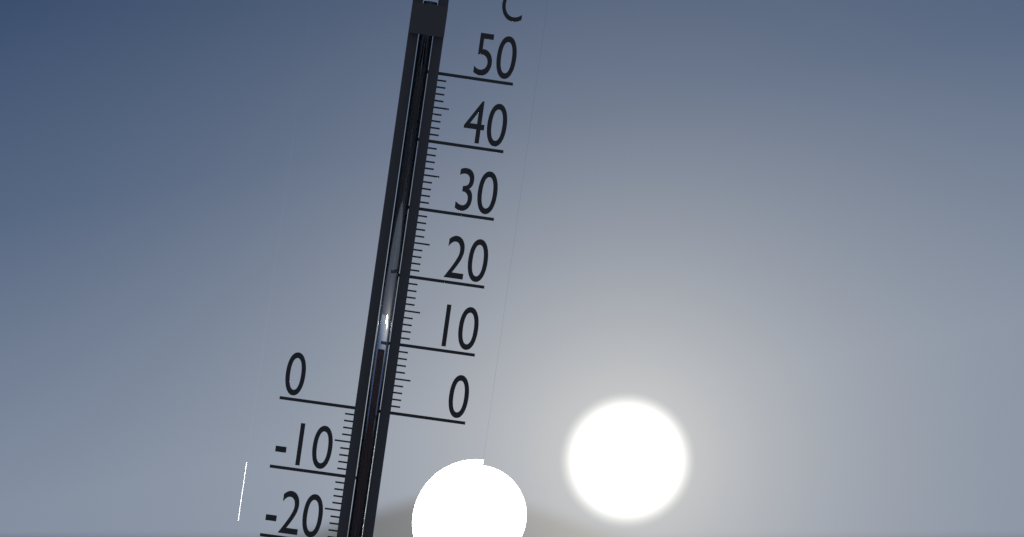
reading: 9 °C
